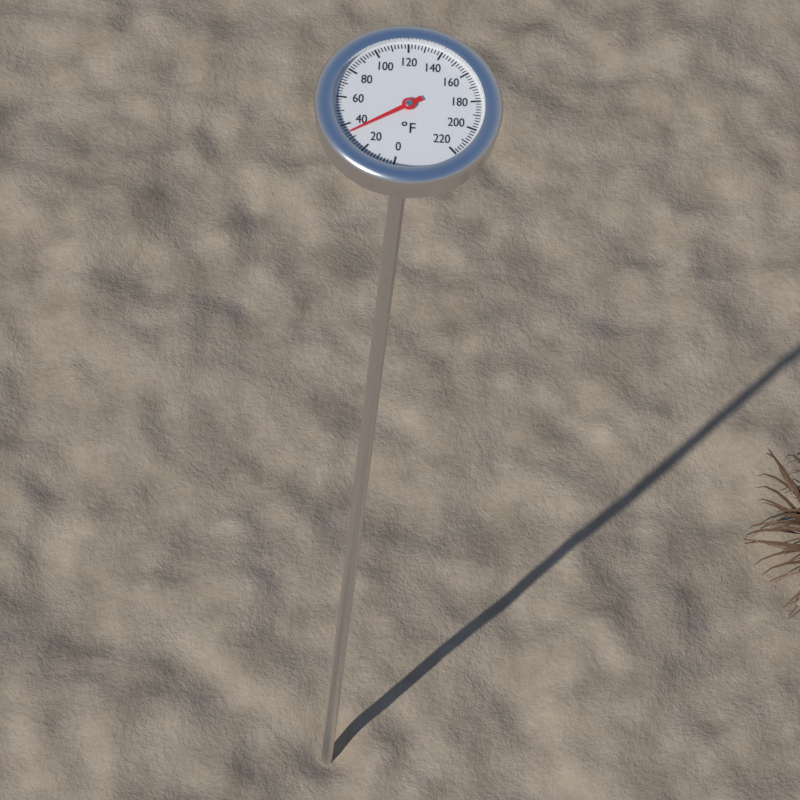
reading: 34 °F
